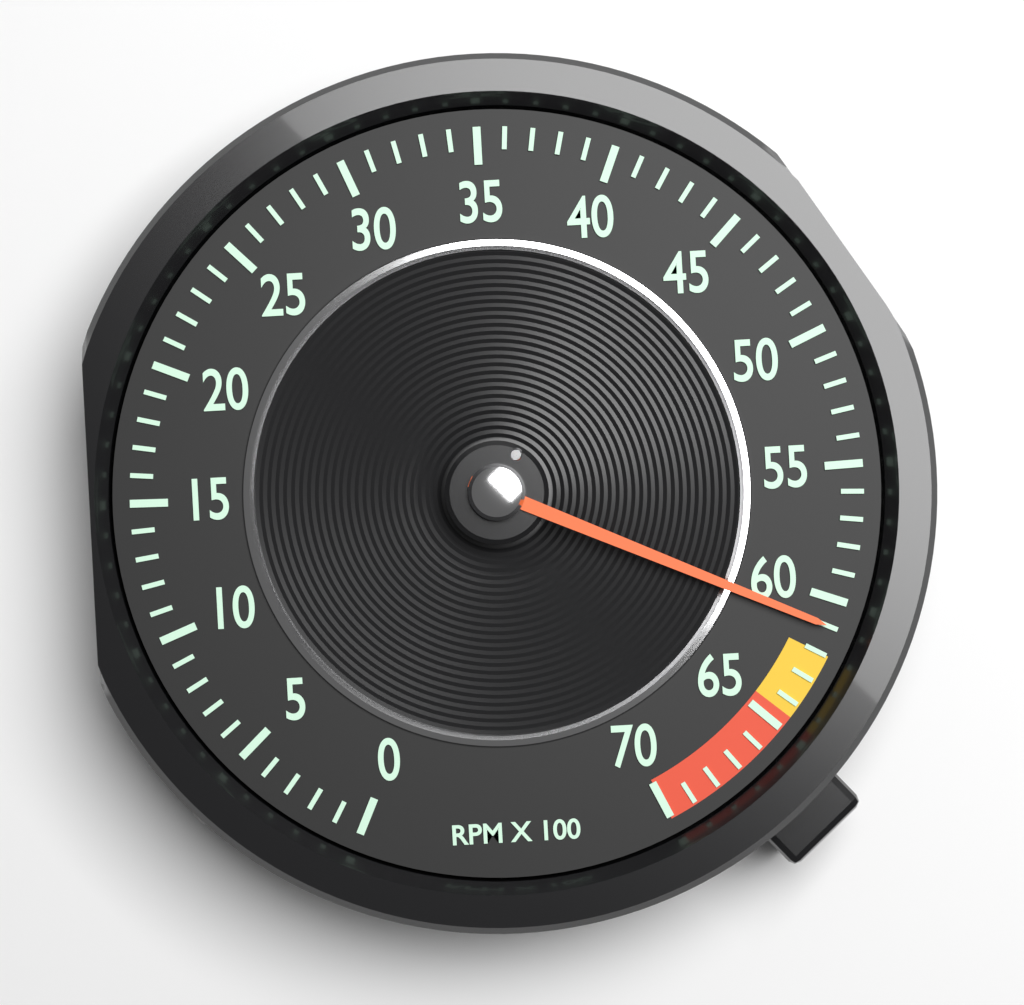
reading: 61 RPM x 100
